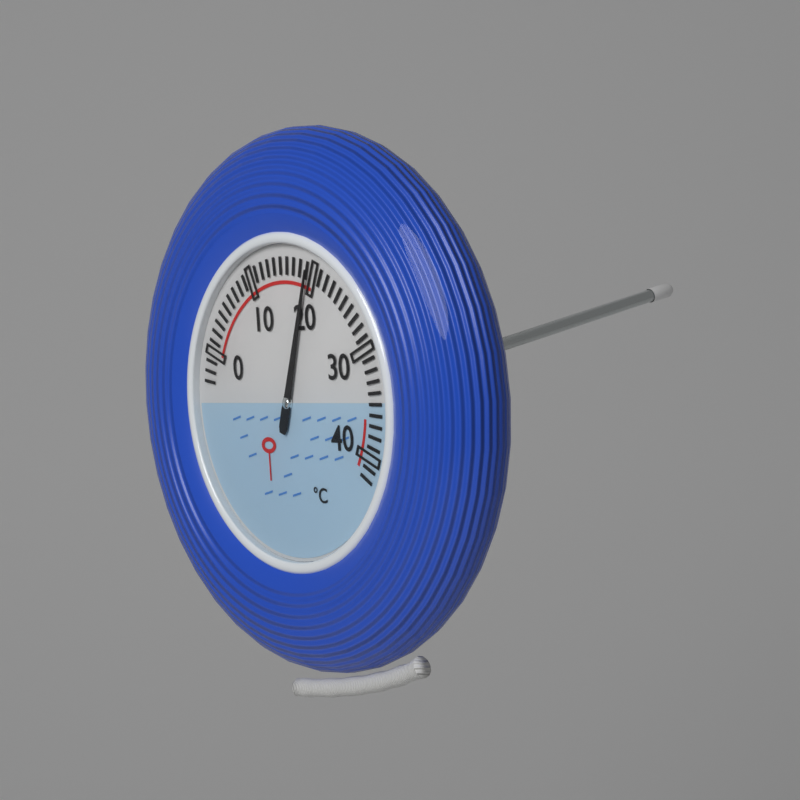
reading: 19 °C
